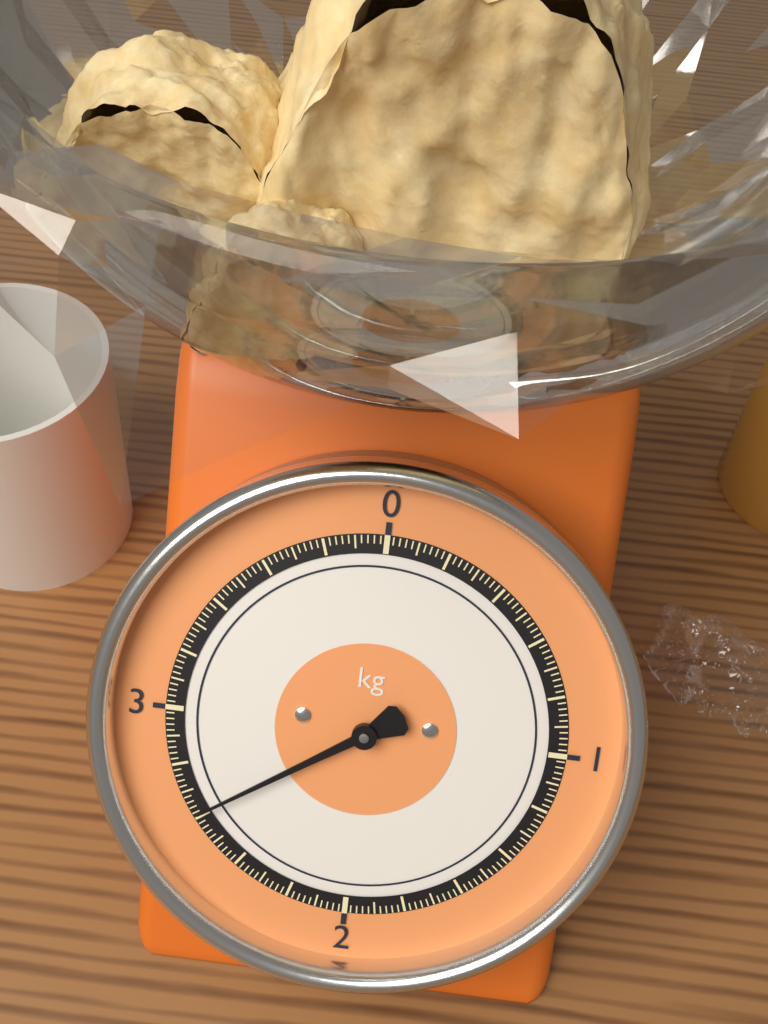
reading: 2.62 kg
